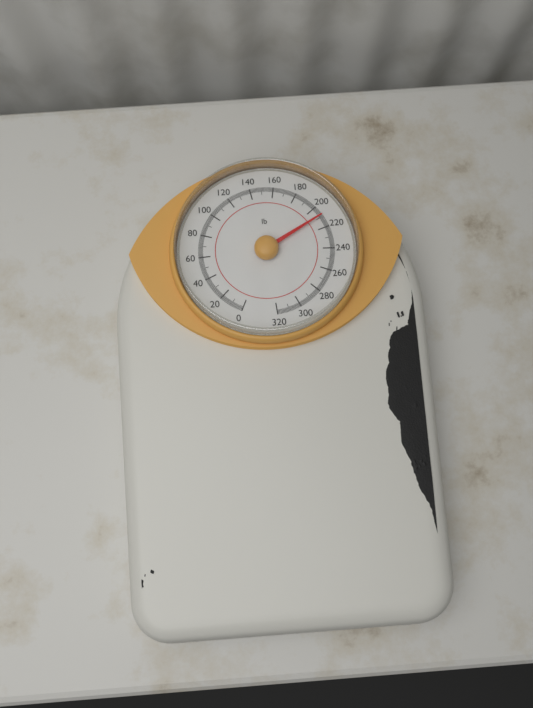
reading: 209 lb
